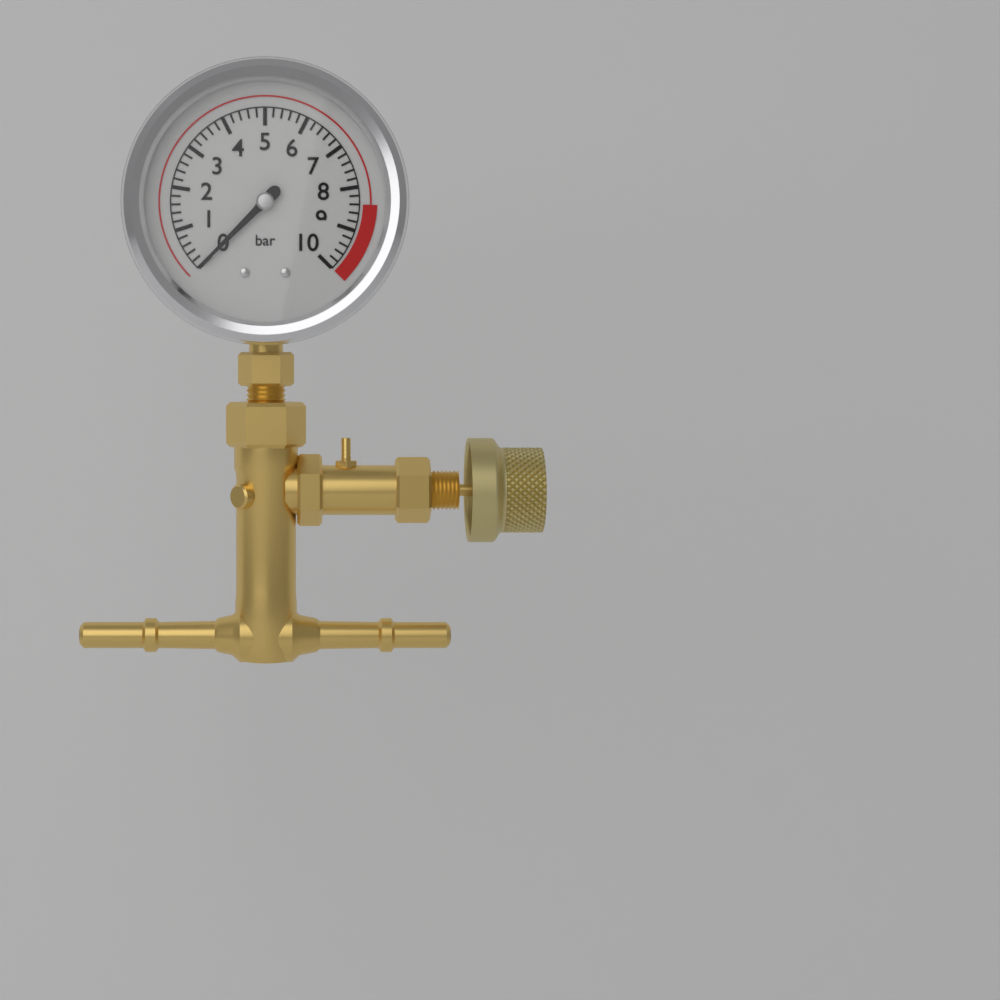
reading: 0.0 bar
